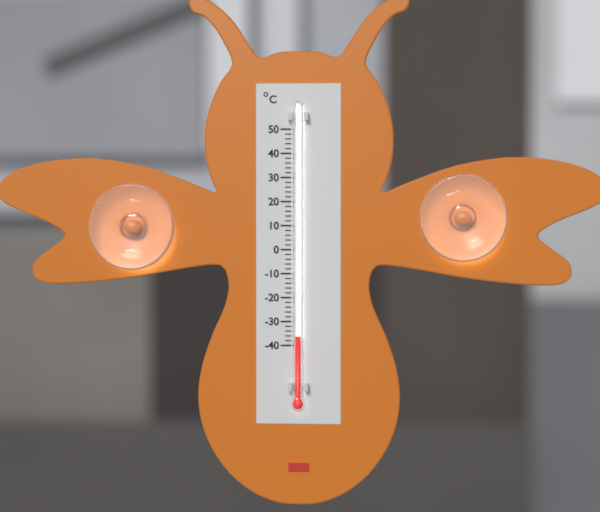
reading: -36 °C
